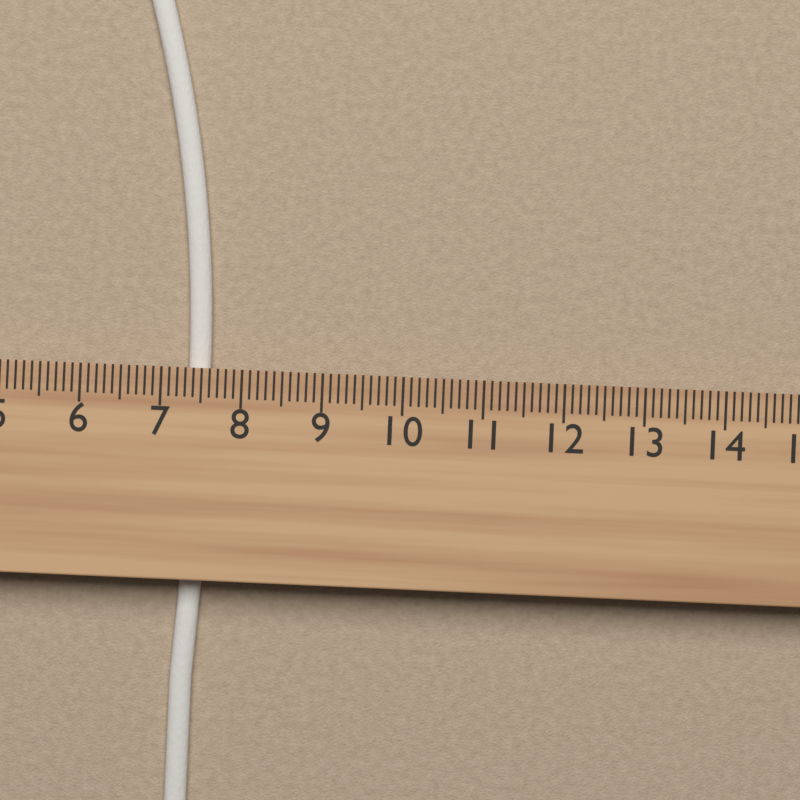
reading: 7.6 cm
